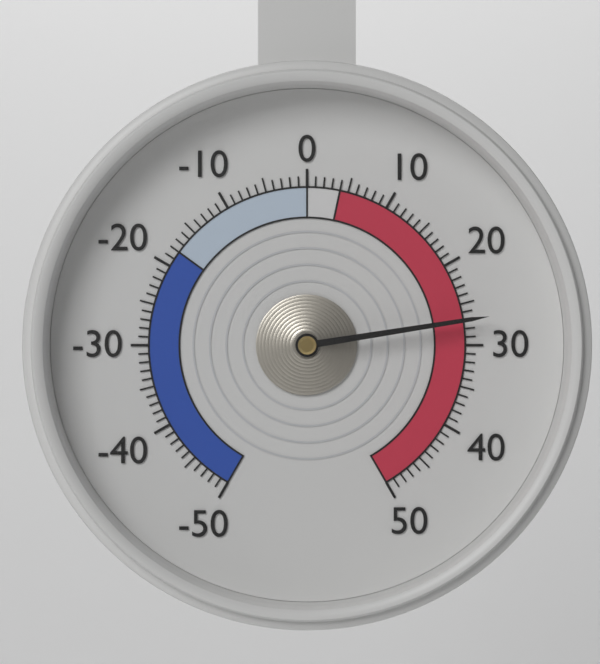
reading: 27 (no unit)
